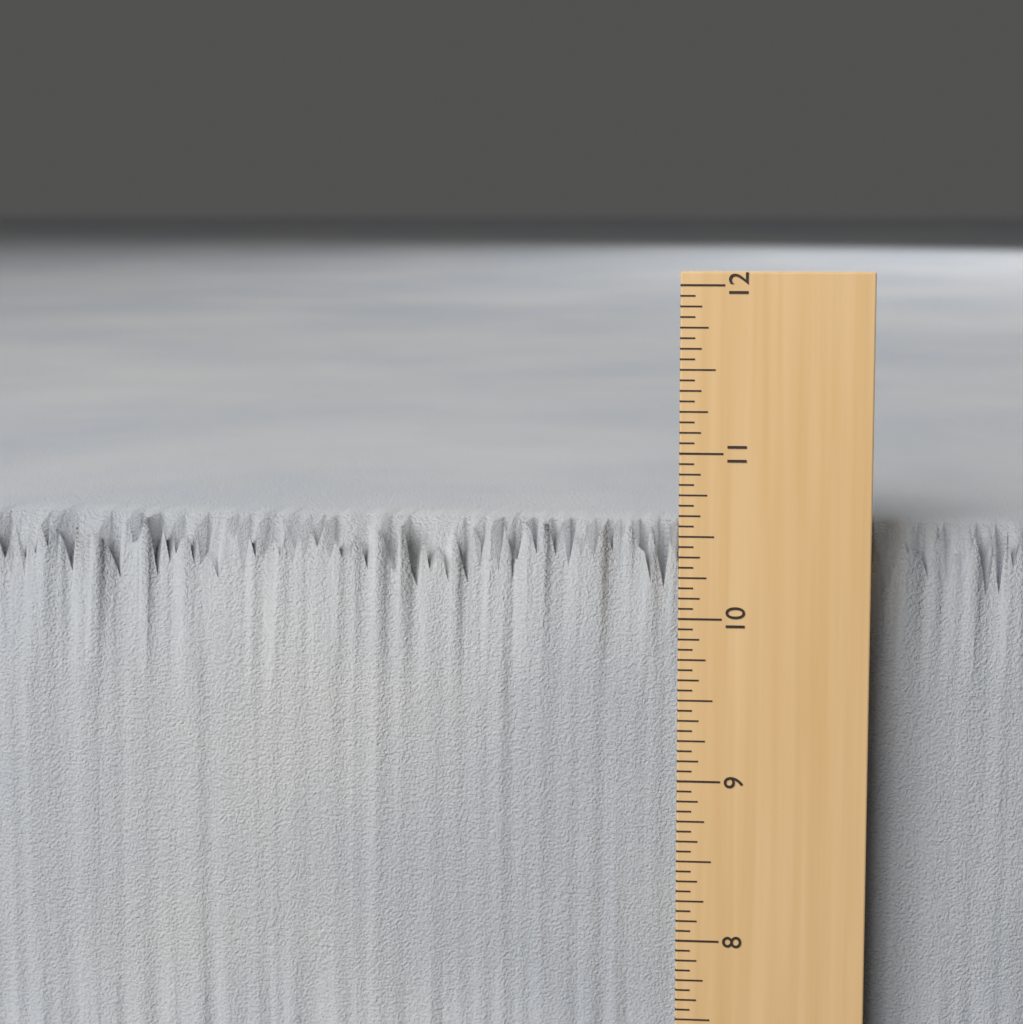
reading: 10.5000 in
